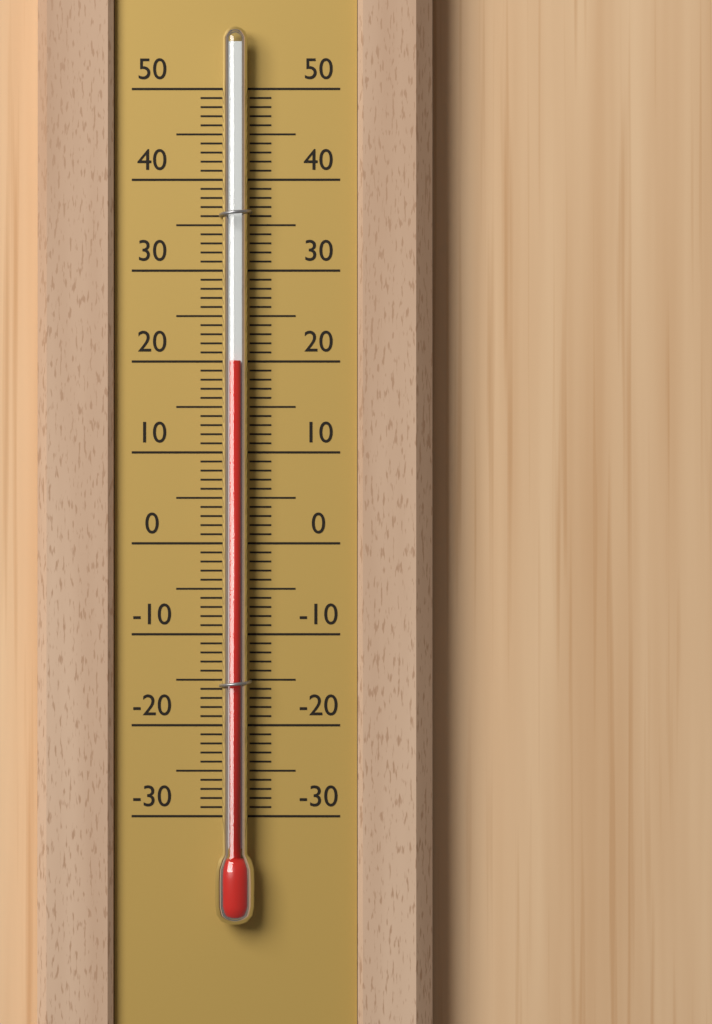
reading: 20 (no unit)
